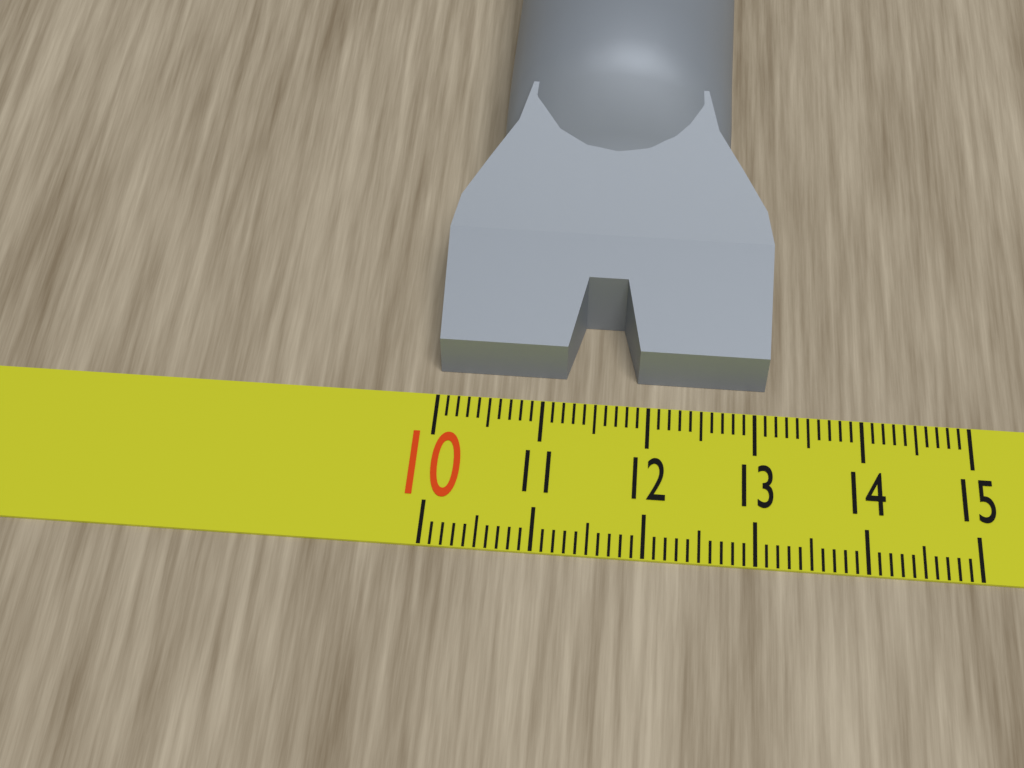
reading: 13.1 (no unit)
